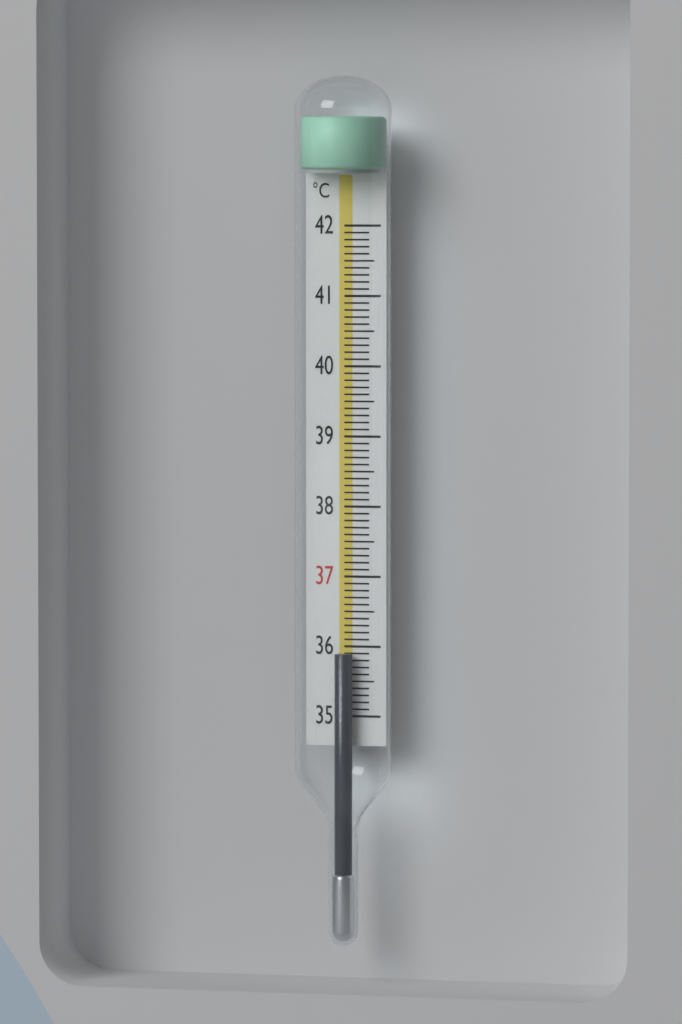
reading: 35.9 °C
